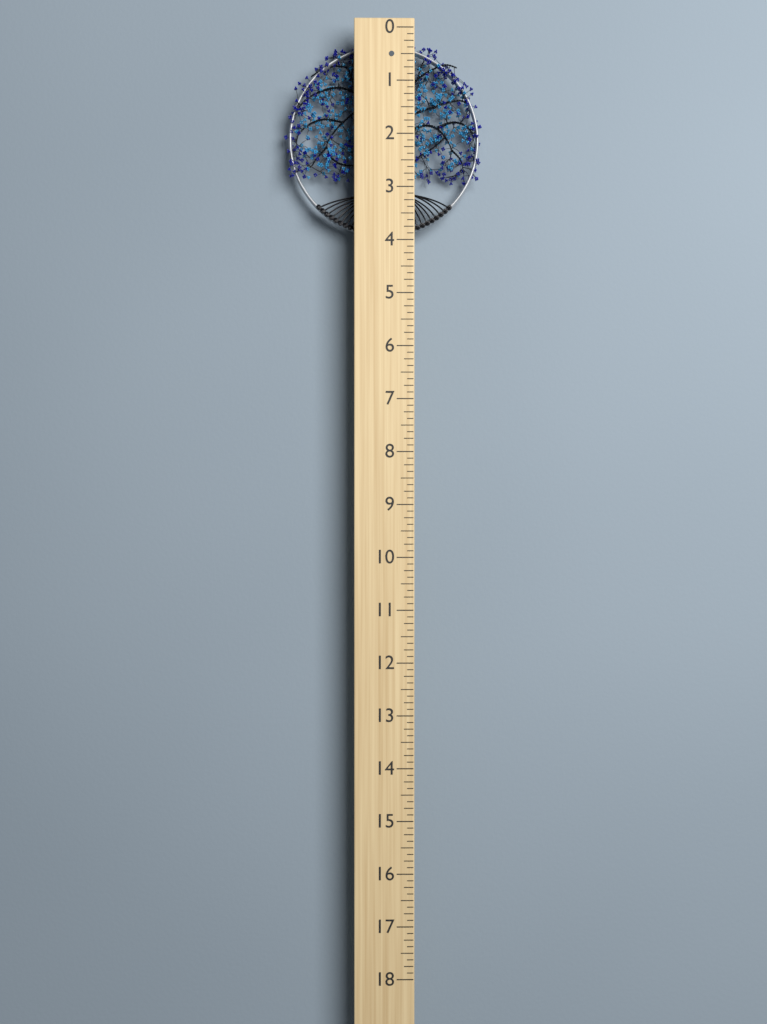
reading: 3.875 (no unit)
